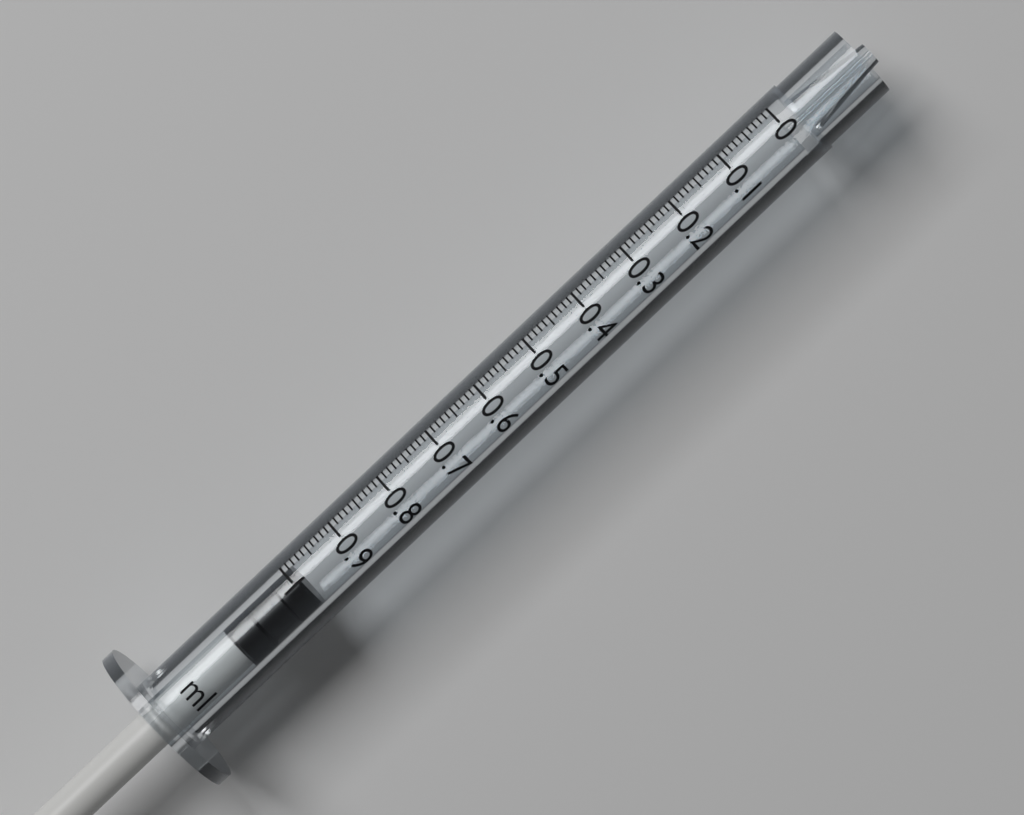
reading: 0.99 ml
